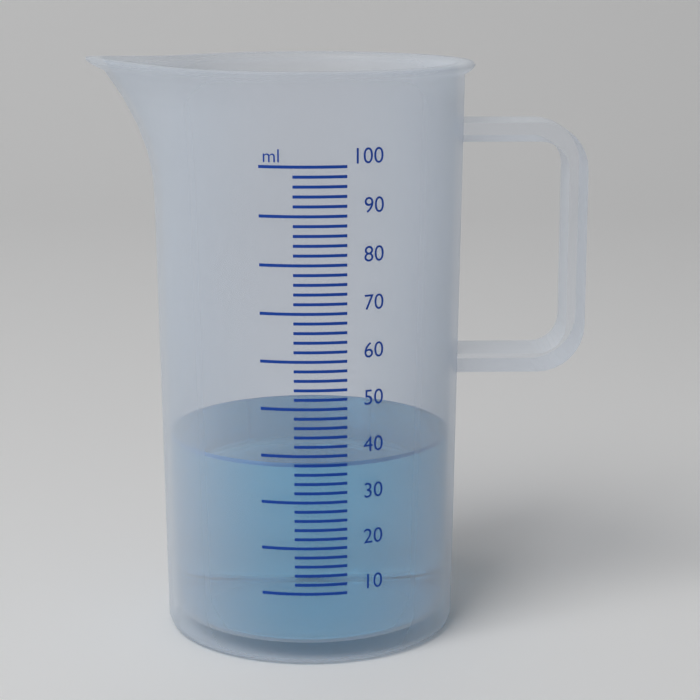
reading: 38 ml
